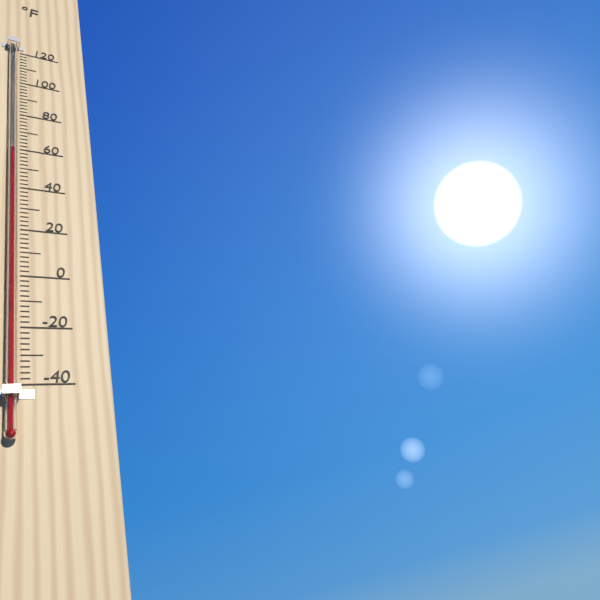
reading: 58 °F
